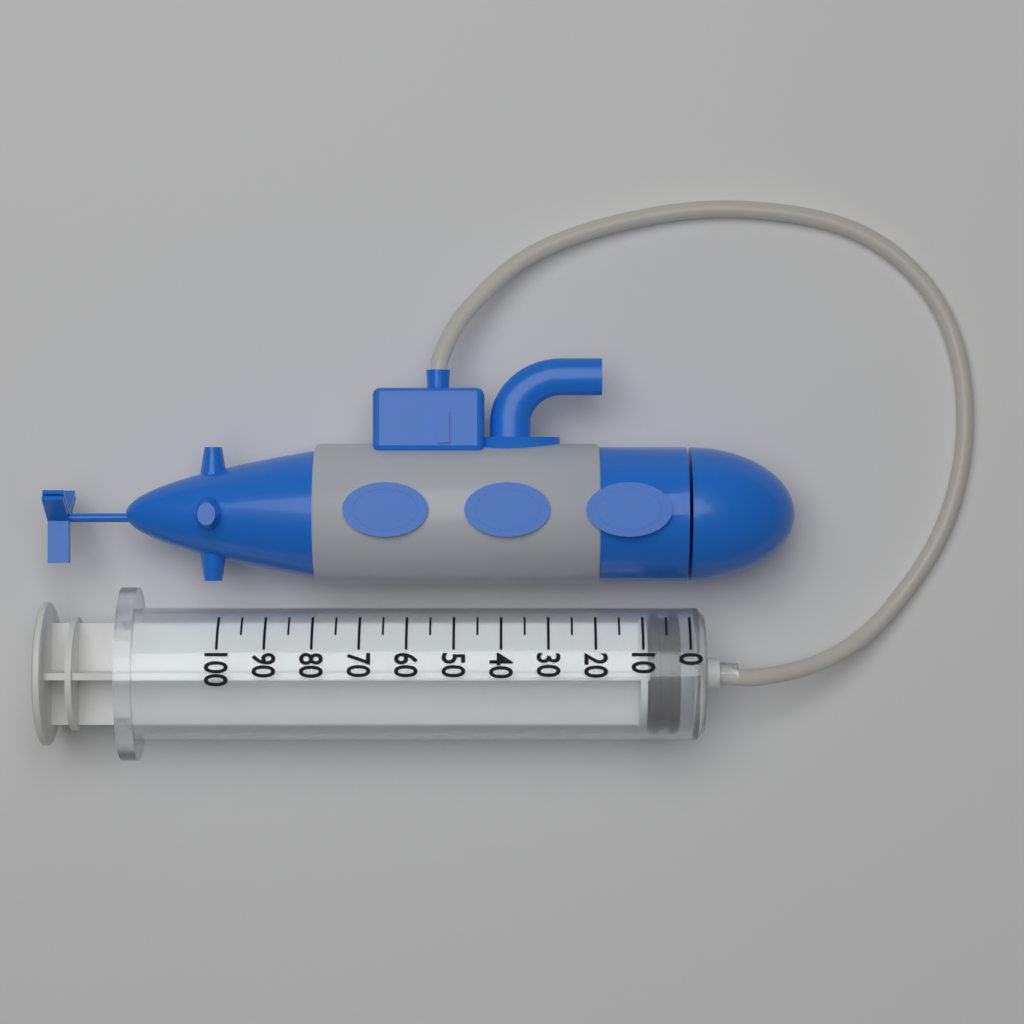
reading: 2 (no unit)
